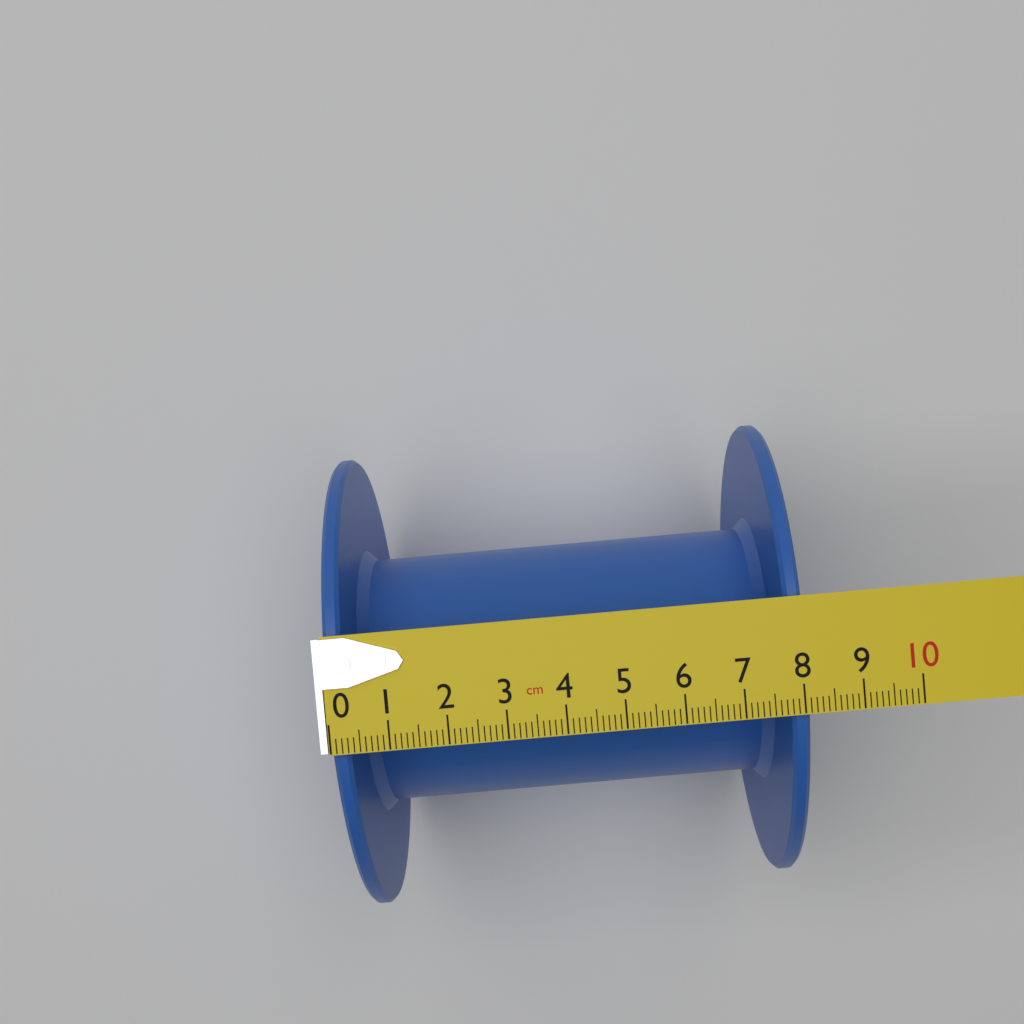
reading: 8.1 cm
